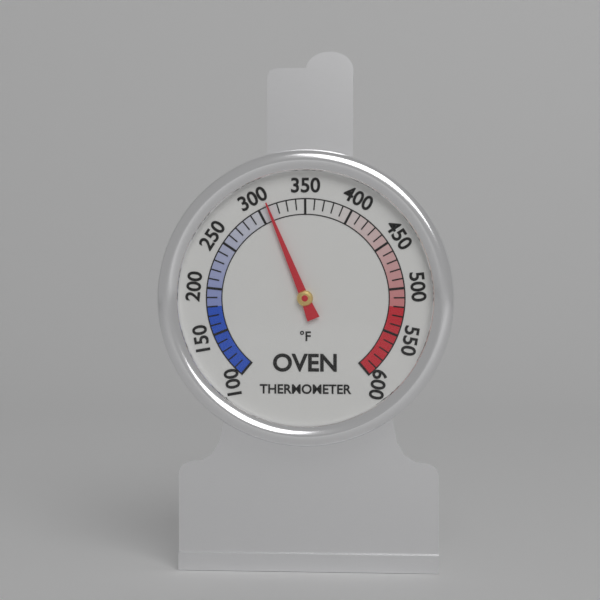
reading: 310 °F
